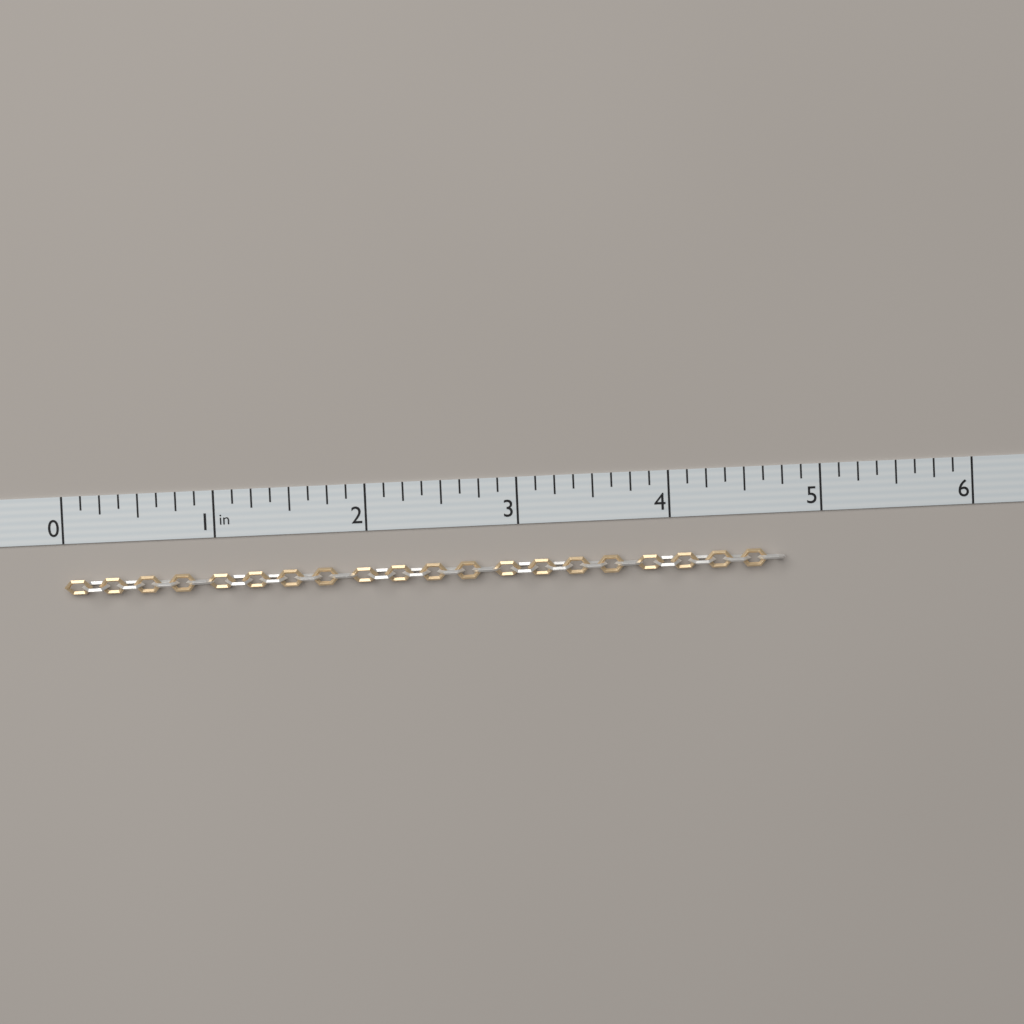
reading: 4.750 in
